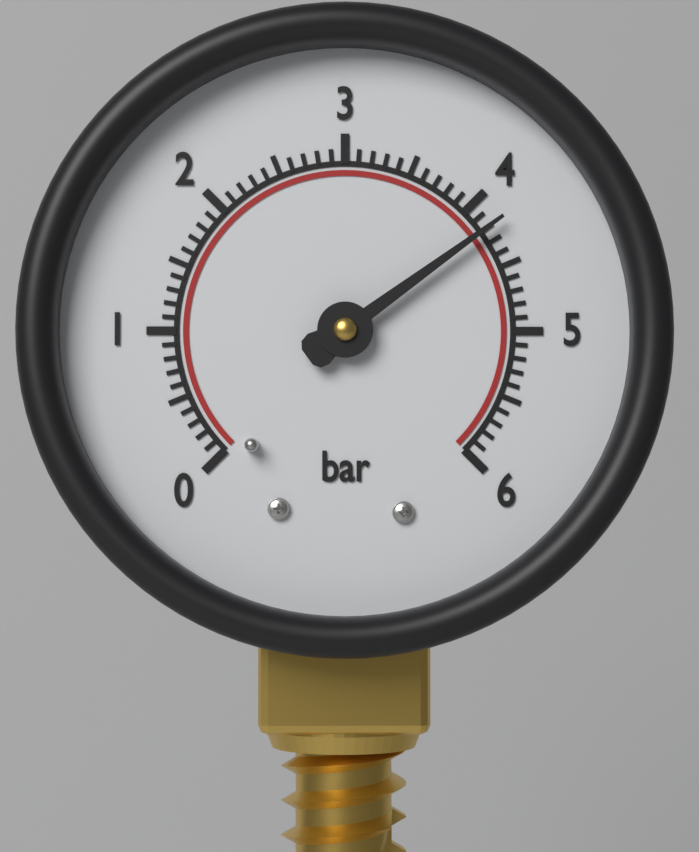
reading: 4.2 bar
